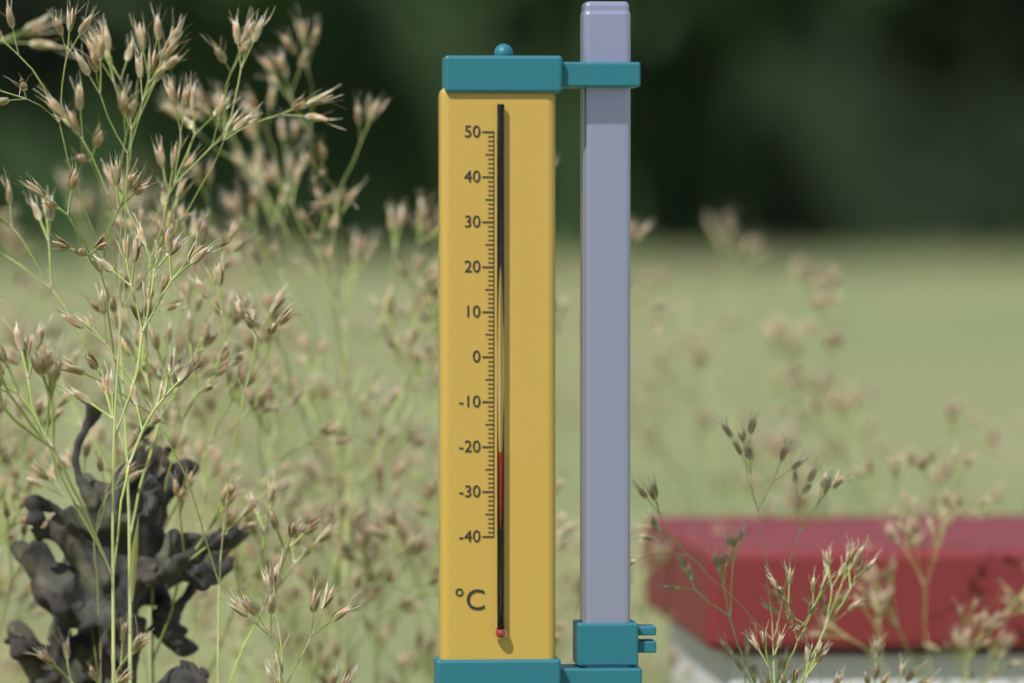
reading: -21 °C
